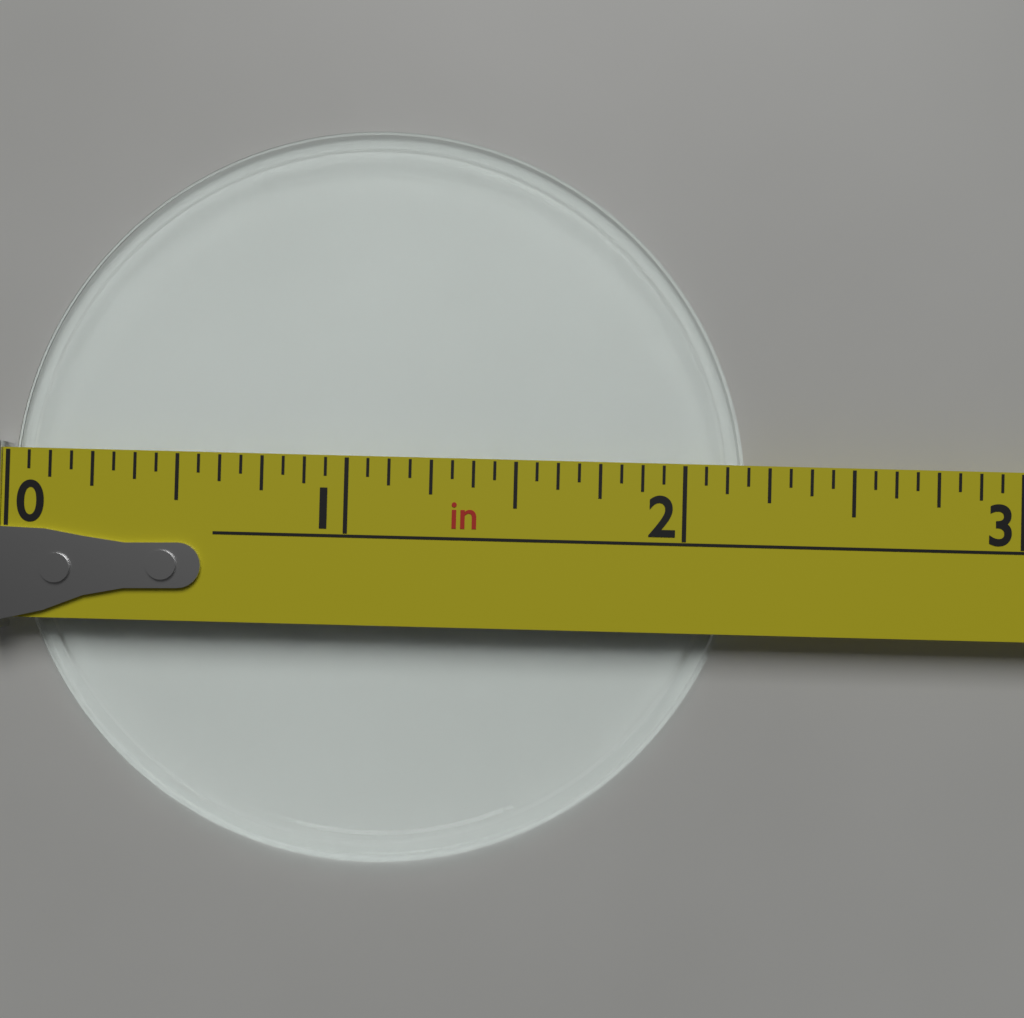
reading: 2.1875 in
